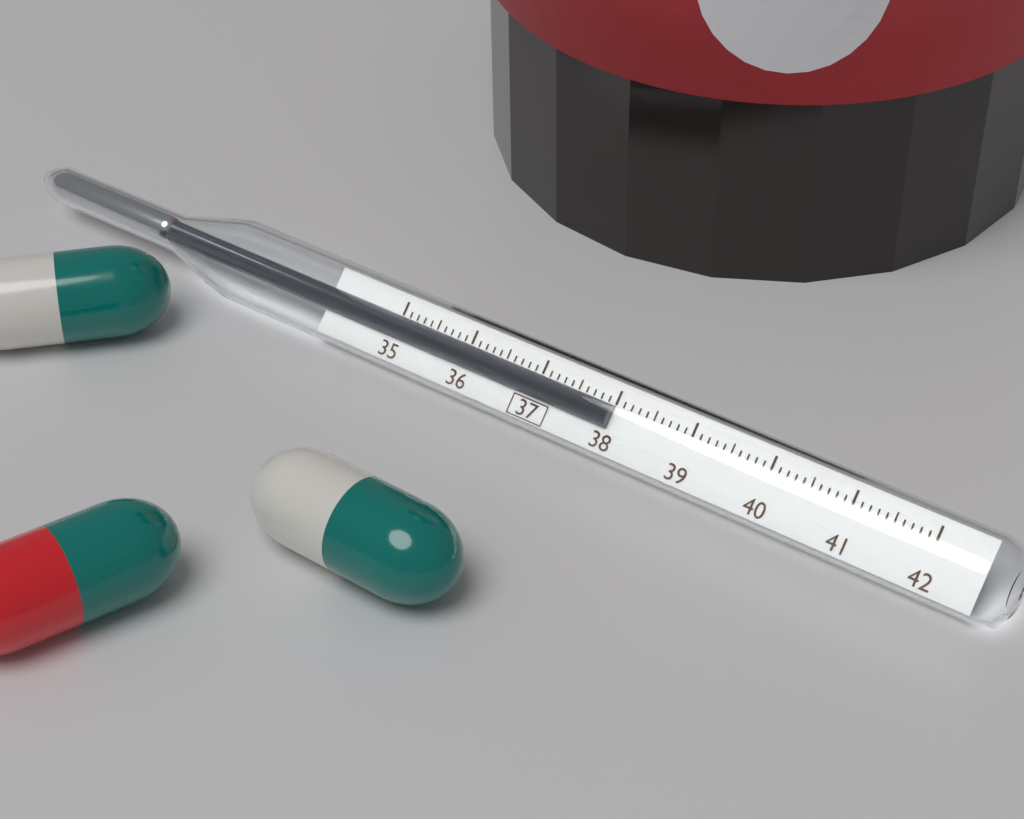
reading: 38.0 (no unit)
